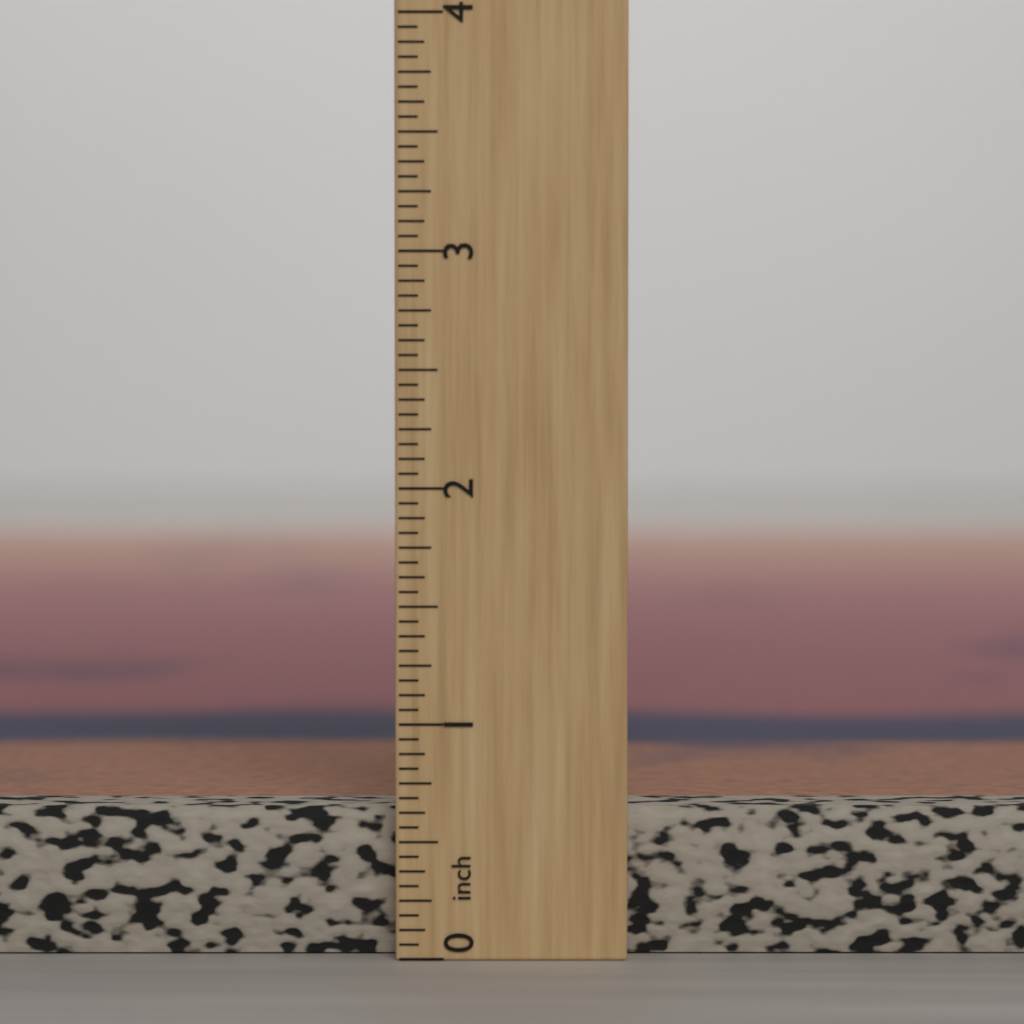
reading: 0.6250 inch
